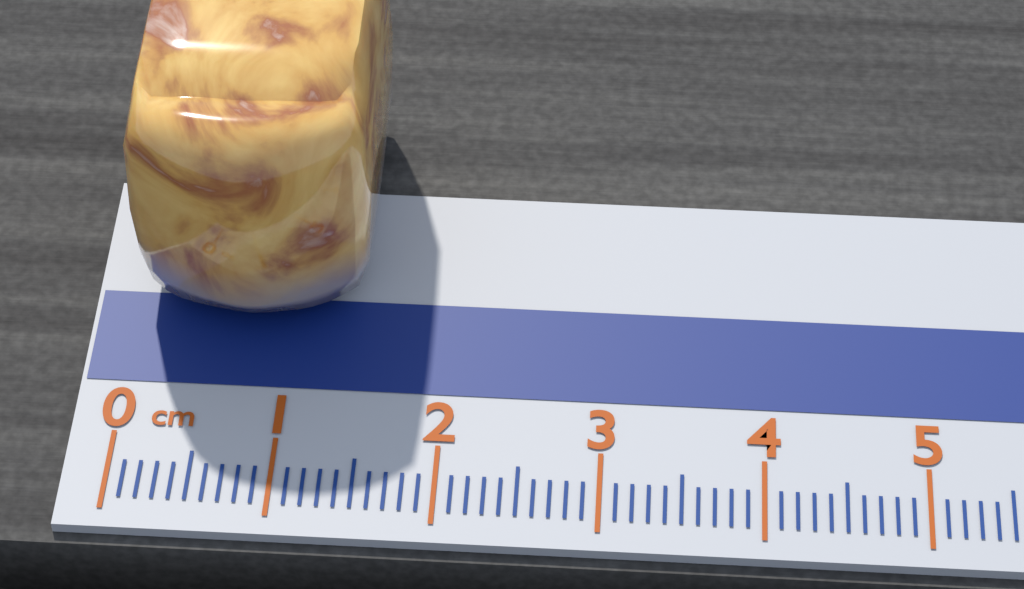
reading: 1.5 cm
